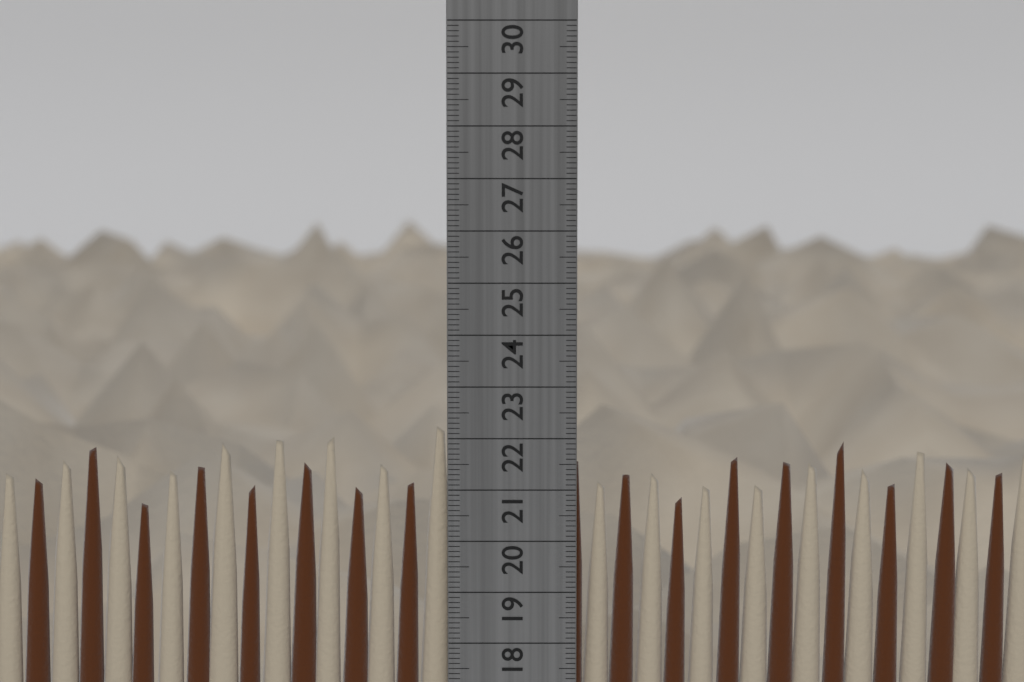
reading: 22.3 cm
